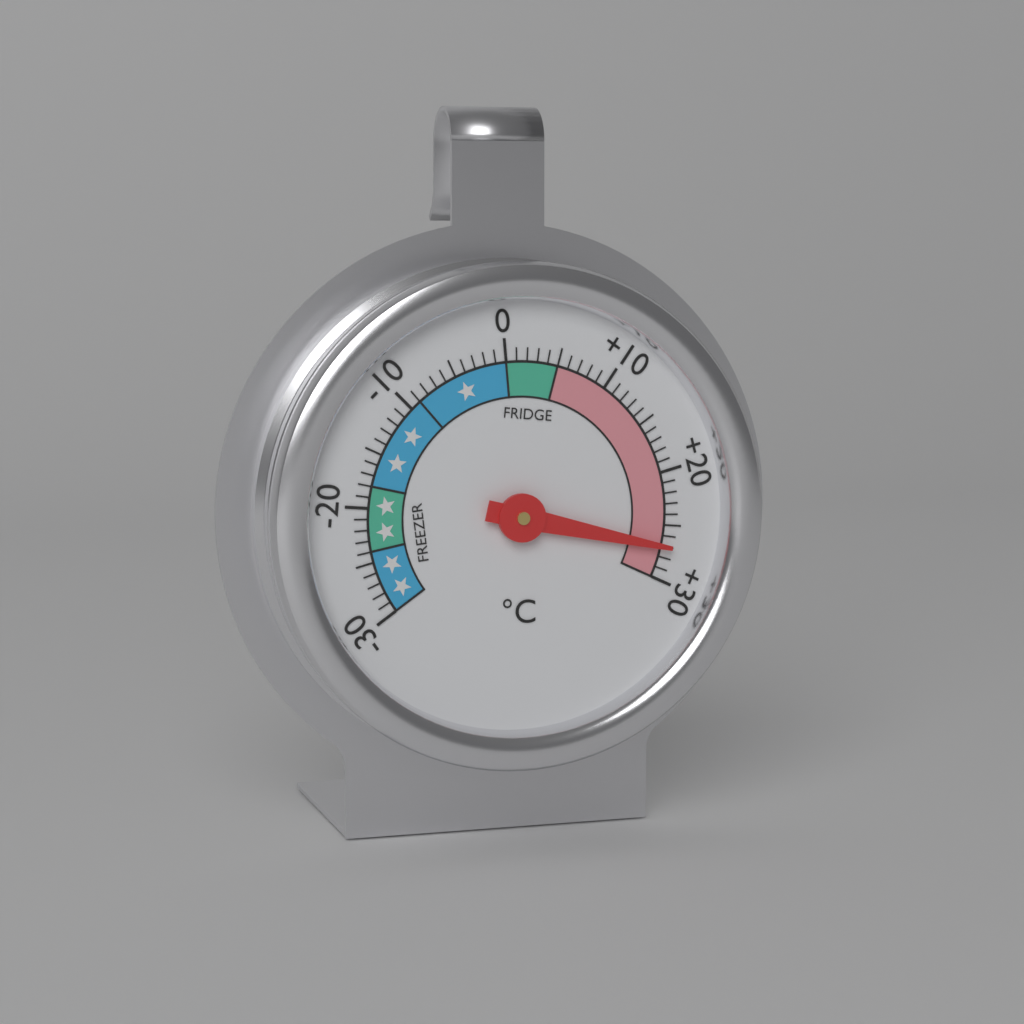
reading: 27 °C
